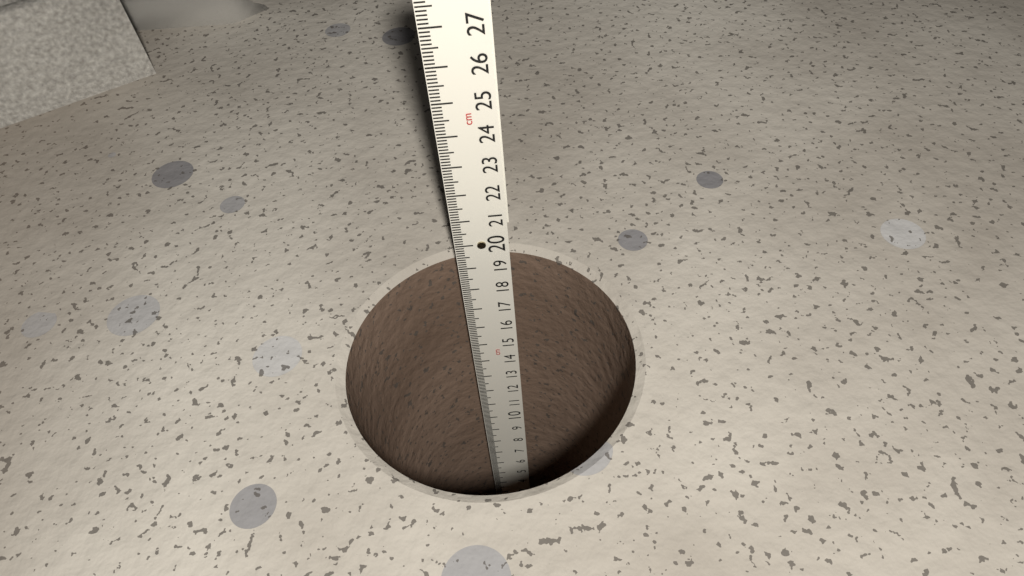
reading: 19.0 cm
